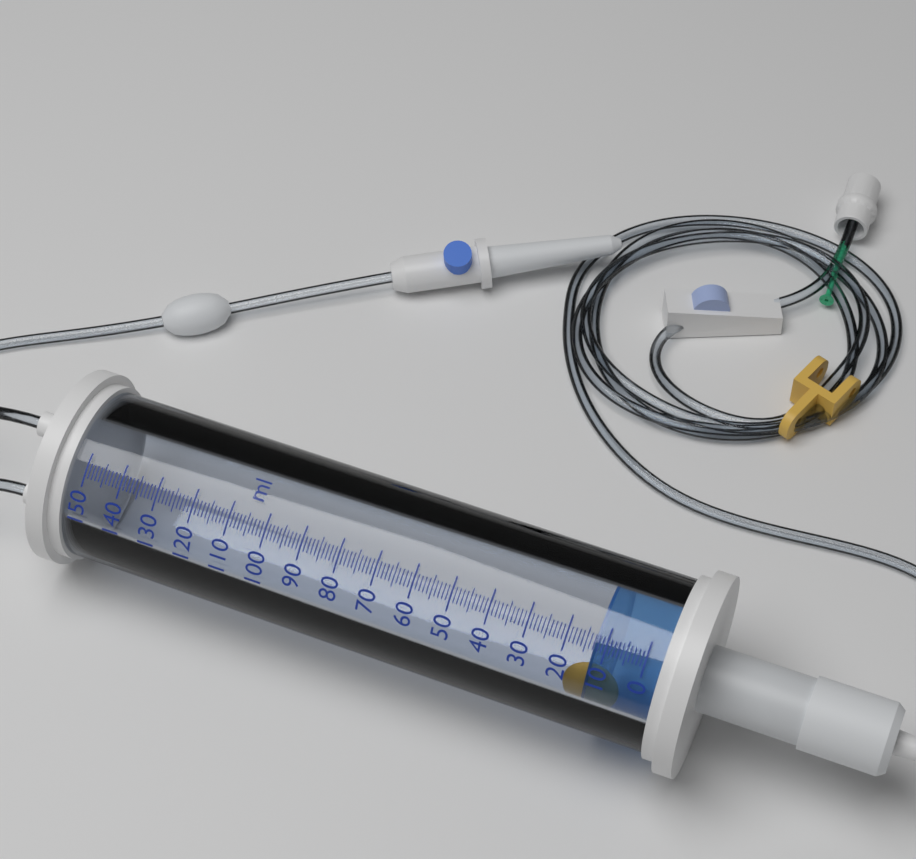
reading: 13 ml
